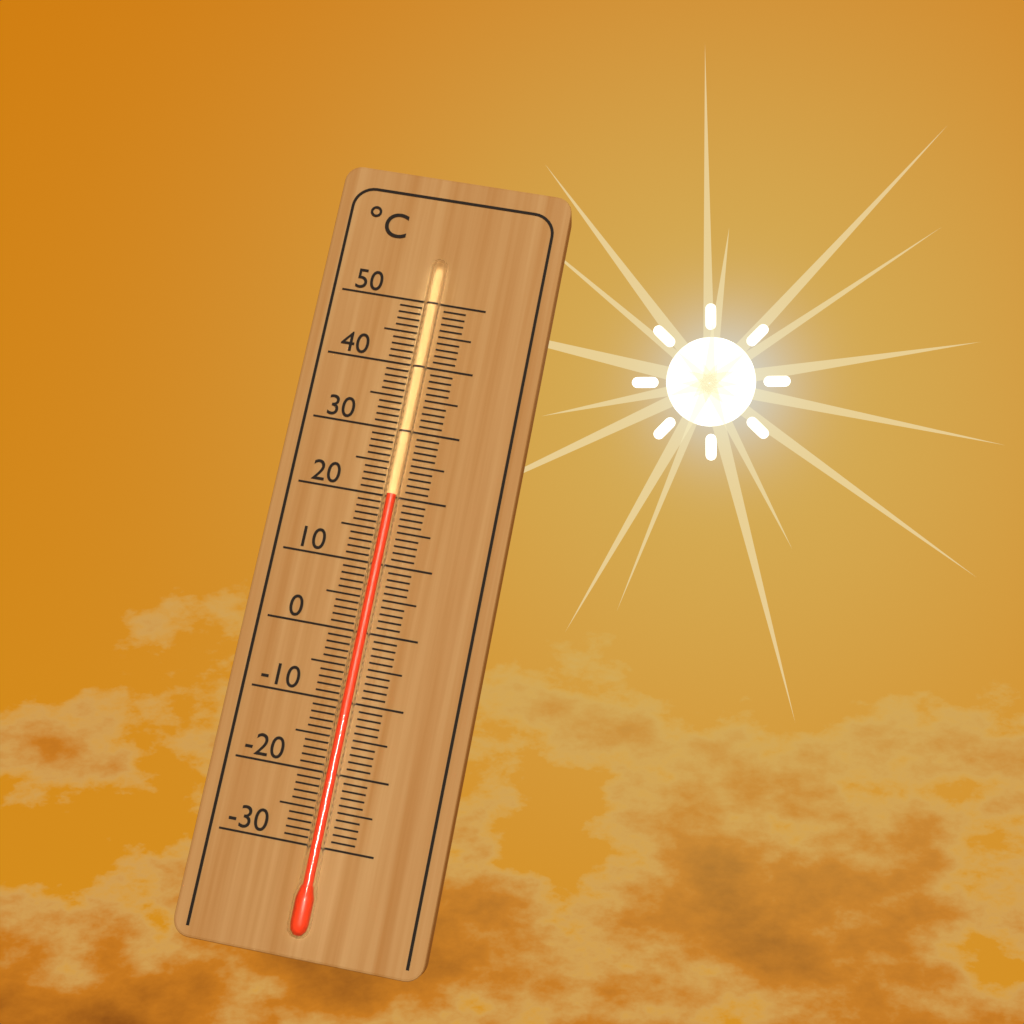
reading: 20 °C
